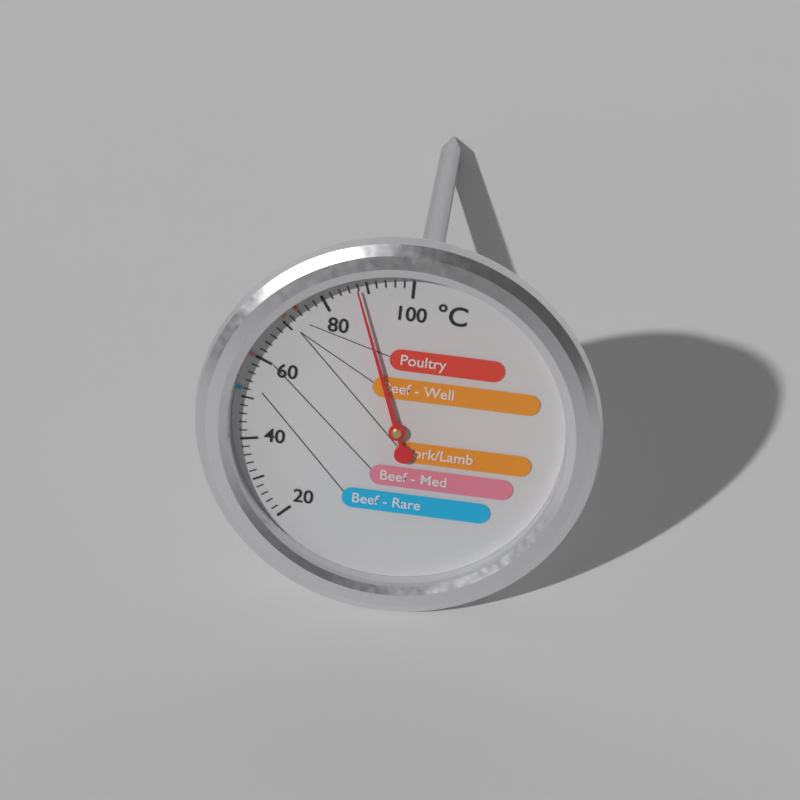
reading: 88 °C
